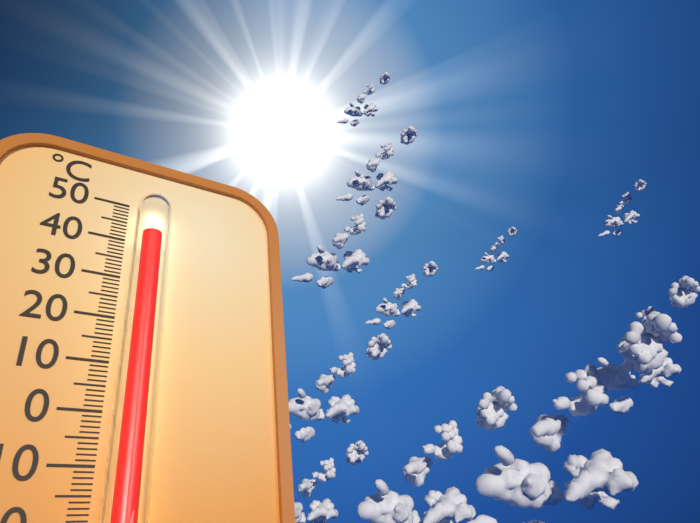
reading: 40 °C
